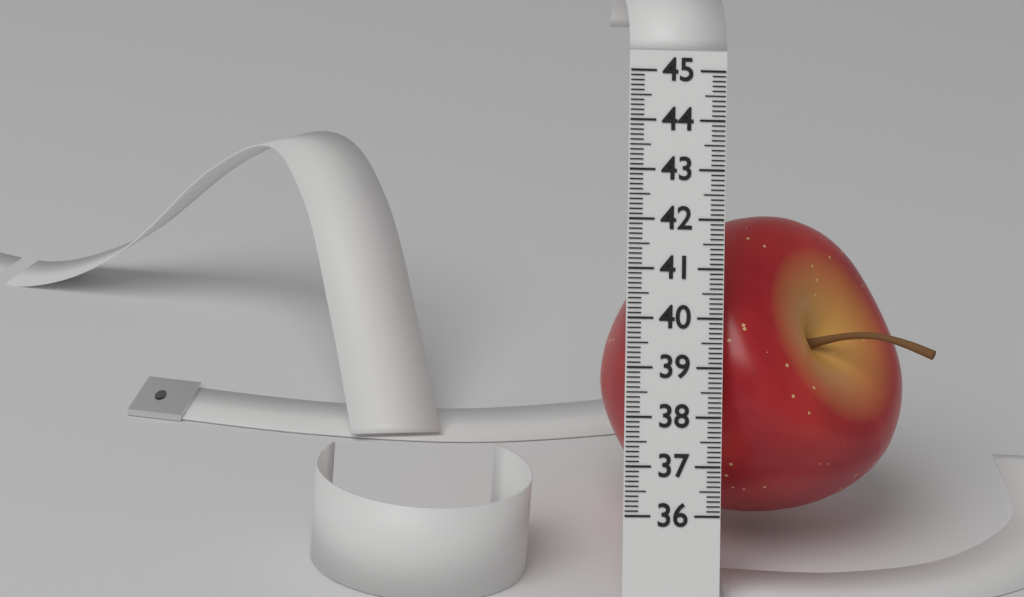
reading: 42.2 (no unit)
